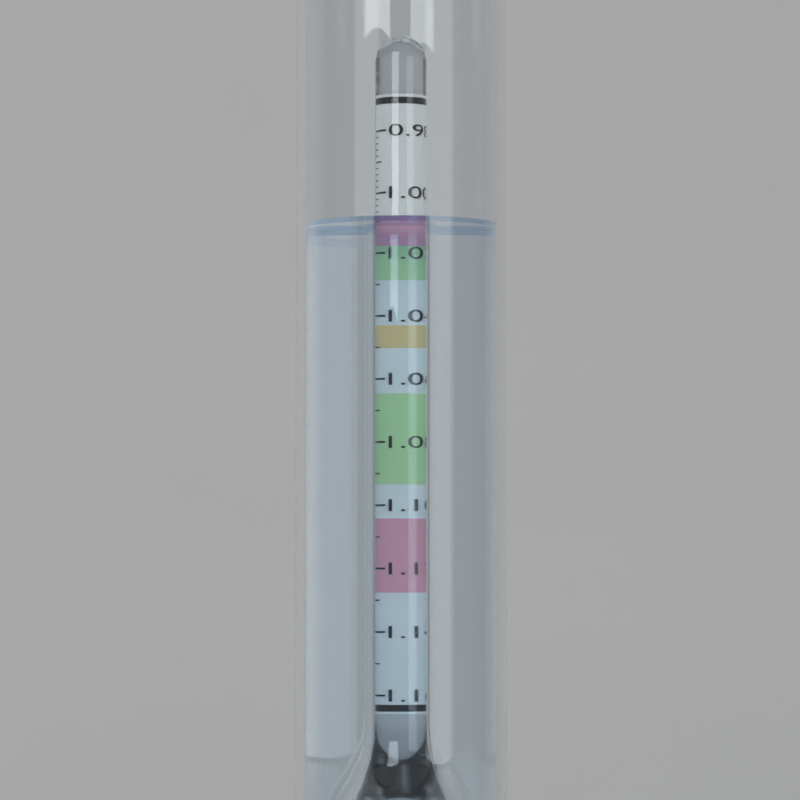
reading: 1.010 (no unit)
